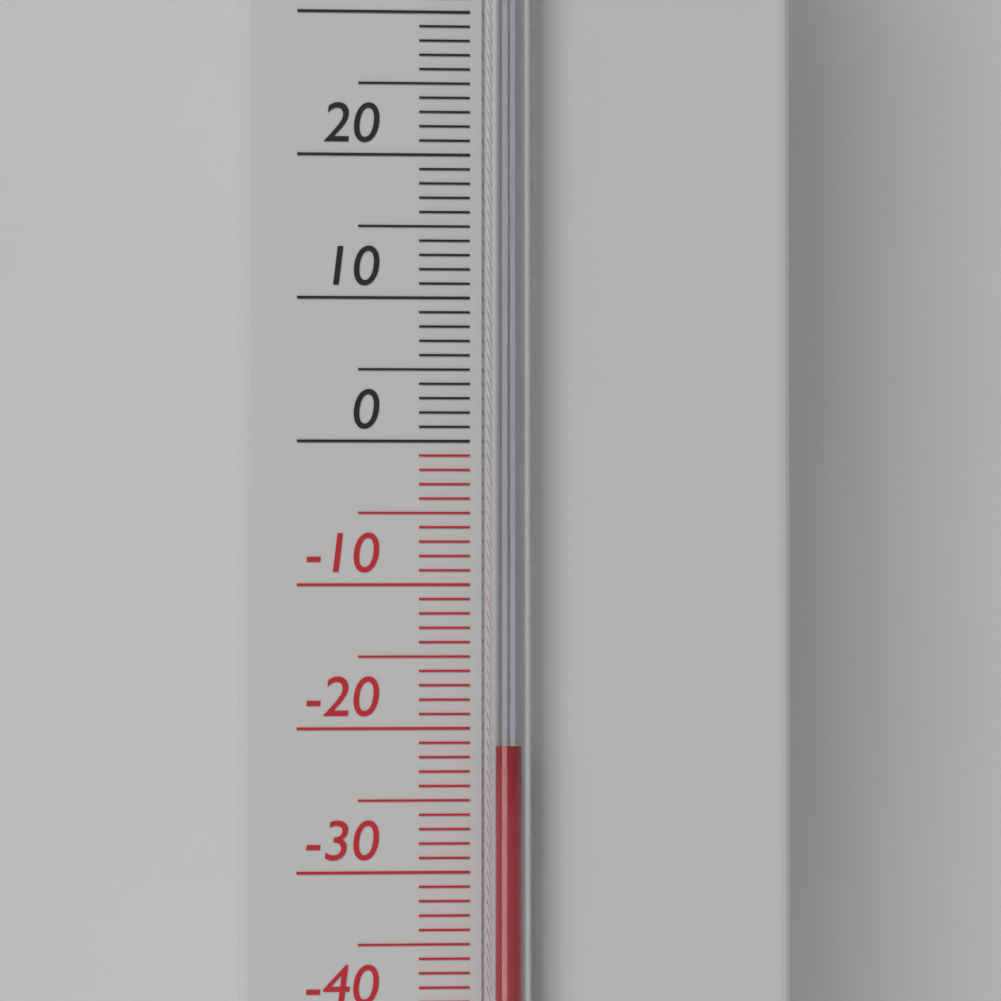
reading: -21 °C
